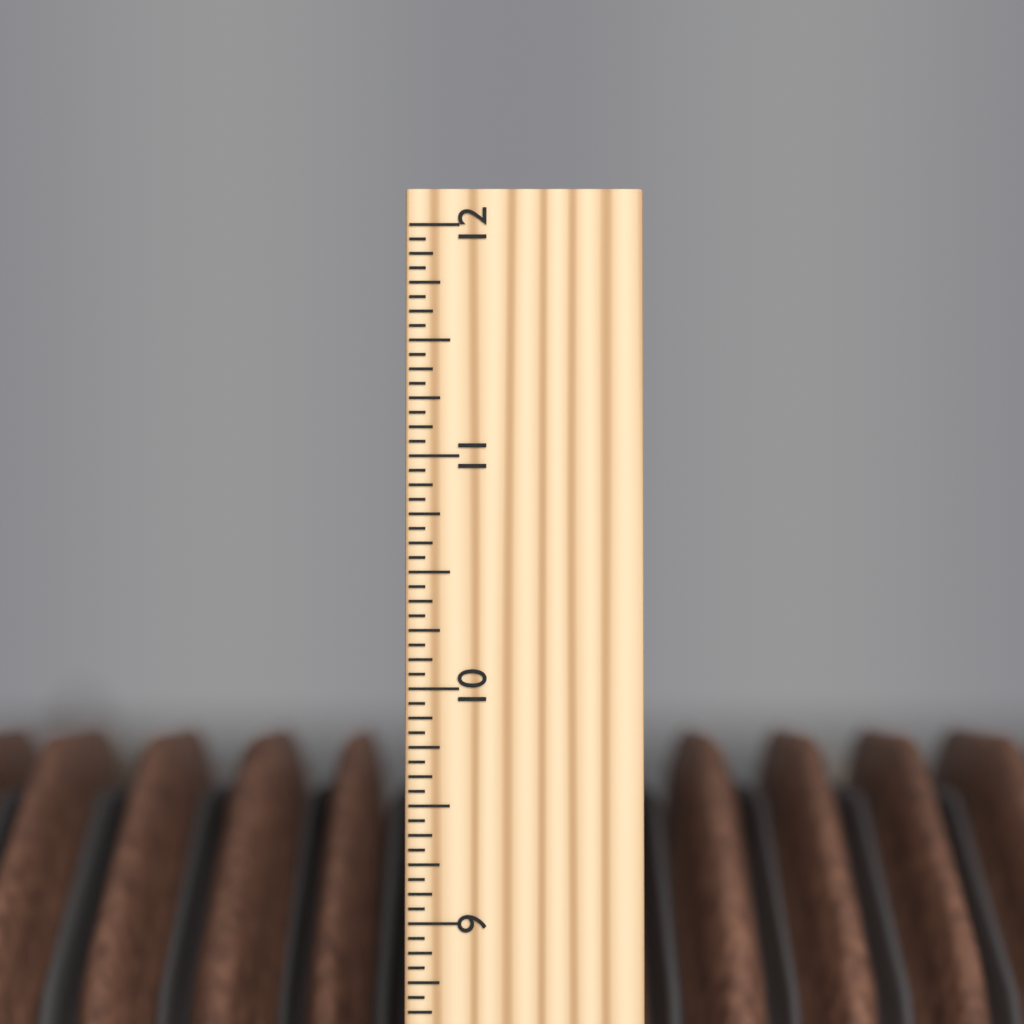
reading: 9.8125 inch
